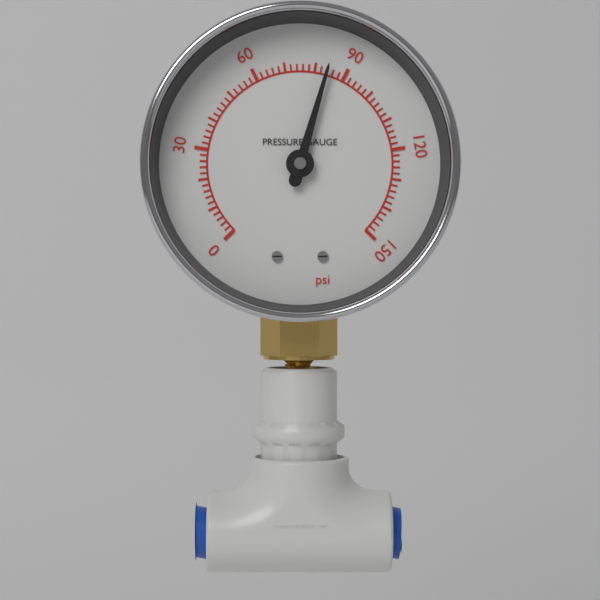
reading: 84 psi
